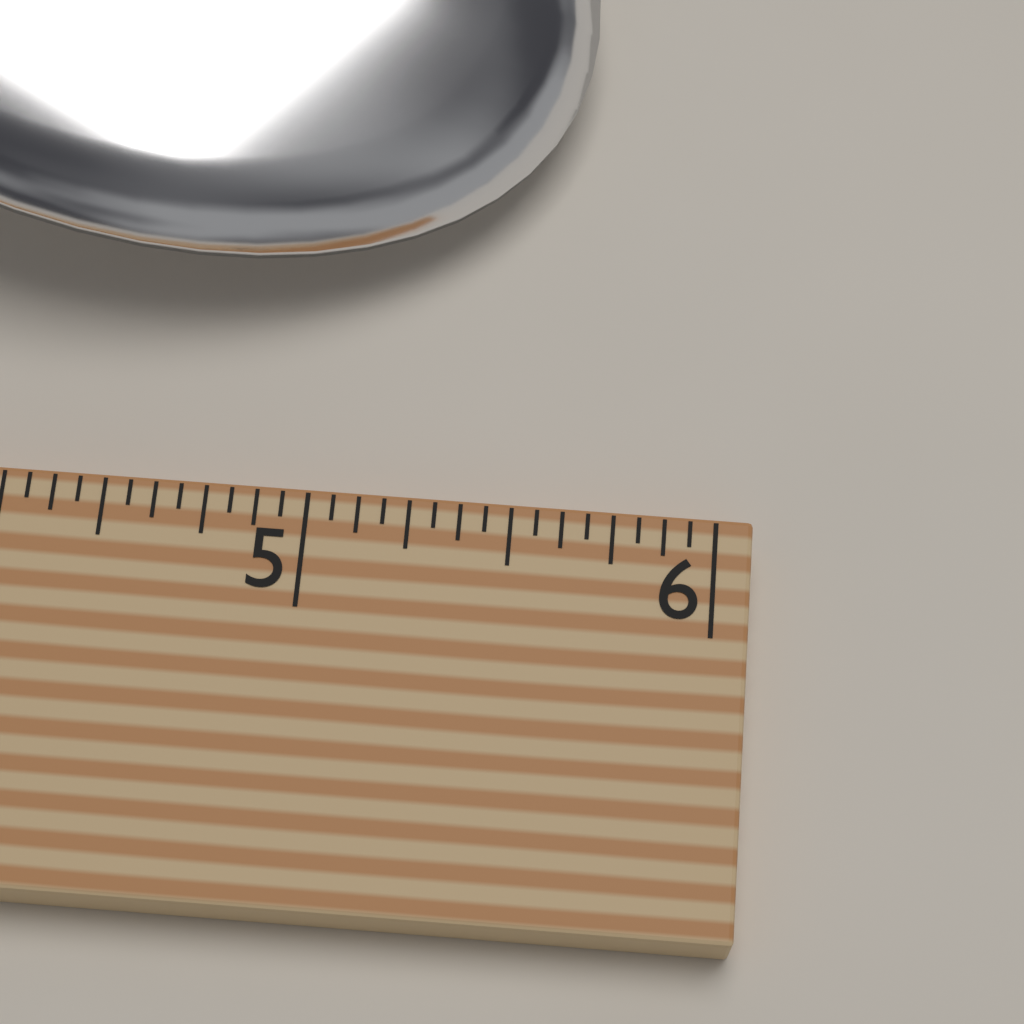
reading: 5.6250 (no unit)
